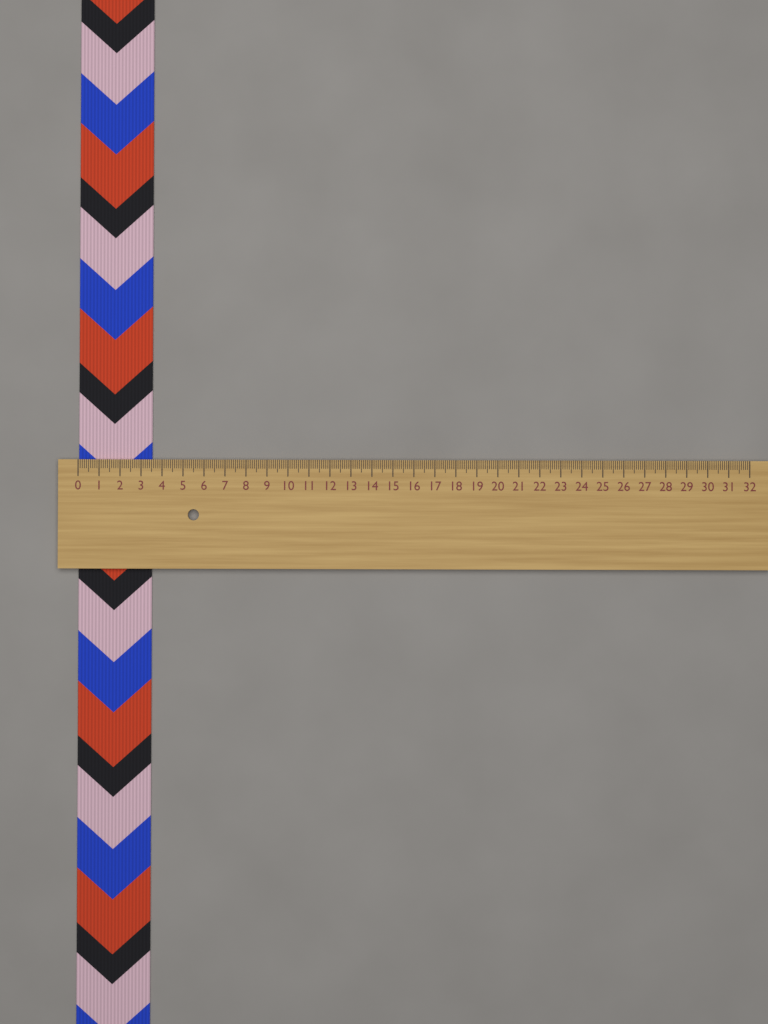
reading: 3.5 (no unit)
